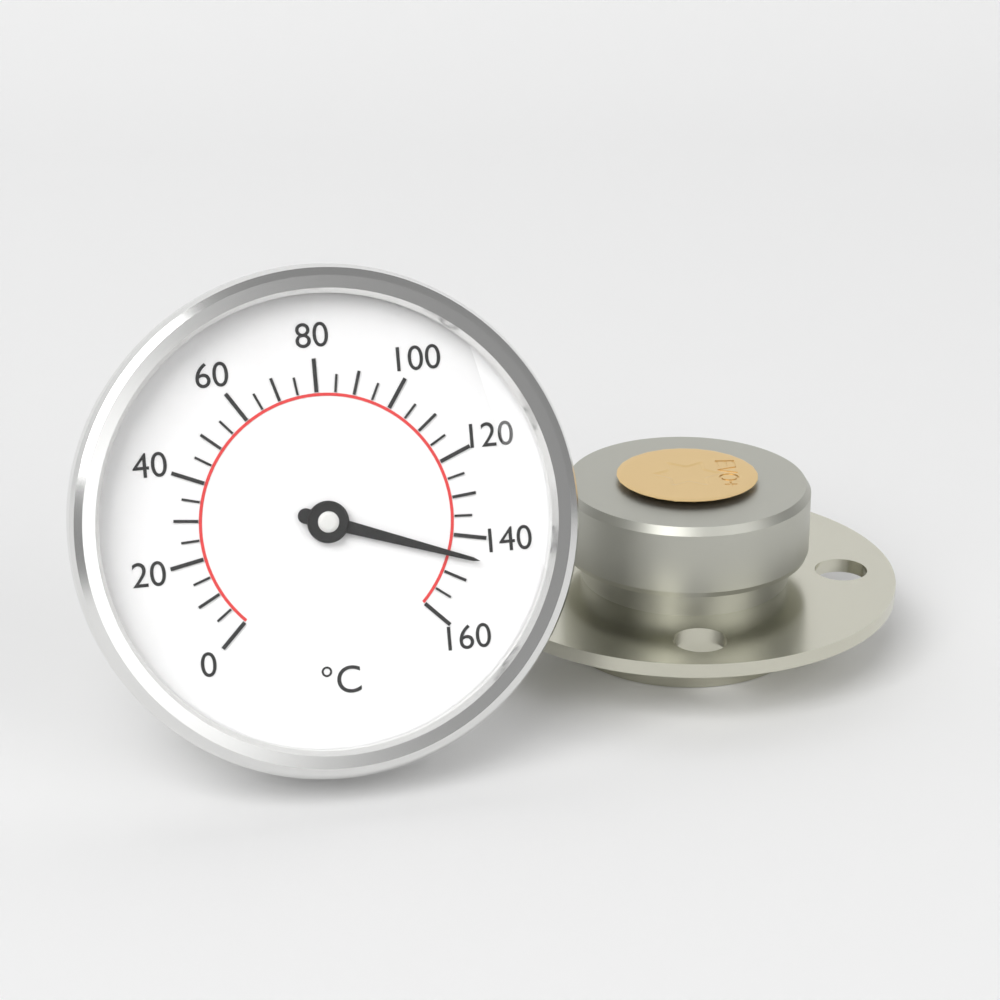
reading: 145 °C
